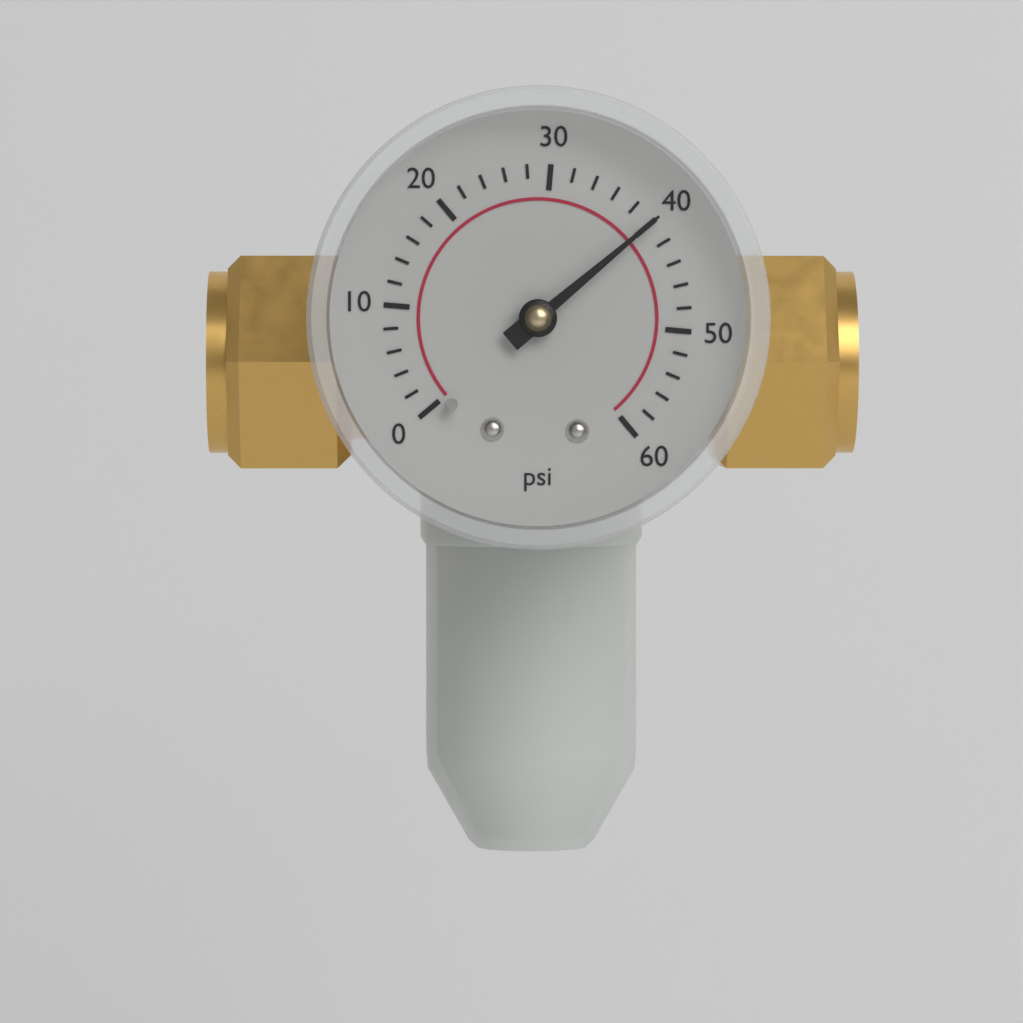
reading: 40 psi
